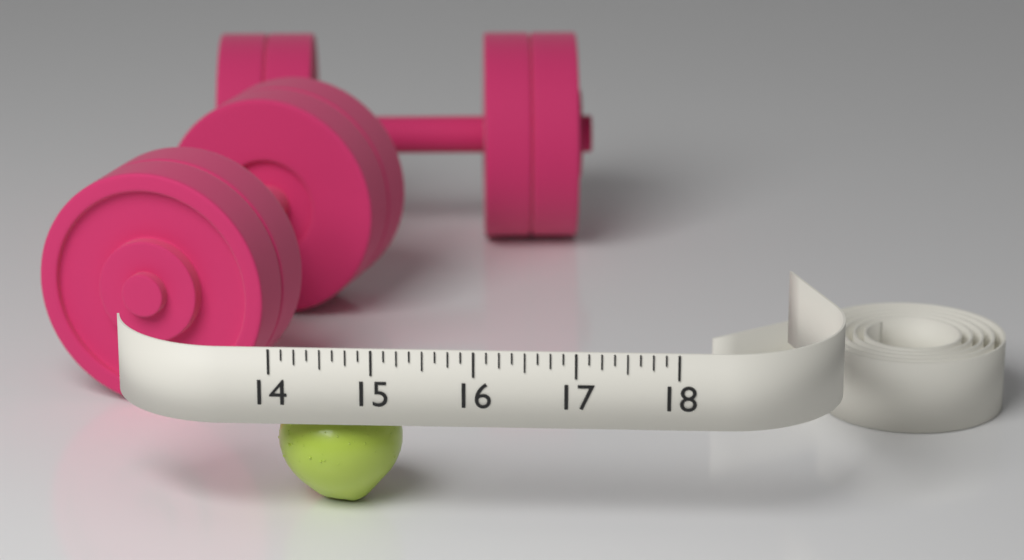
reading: 15.250 (no unit)
